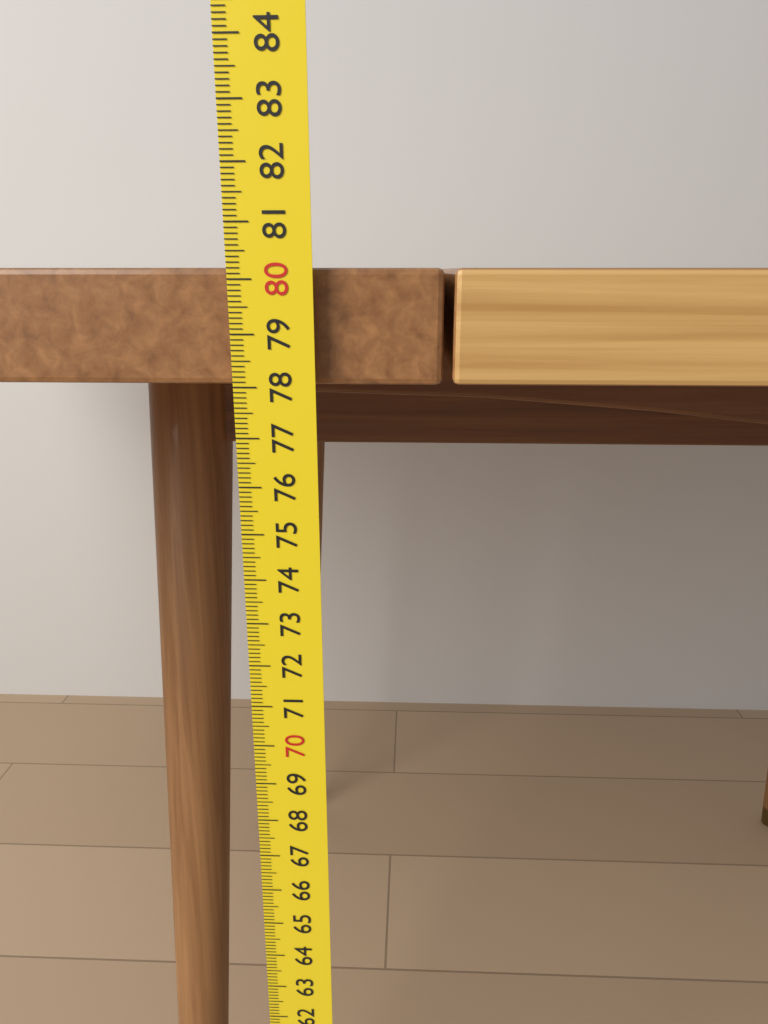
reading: 80.2 cm
